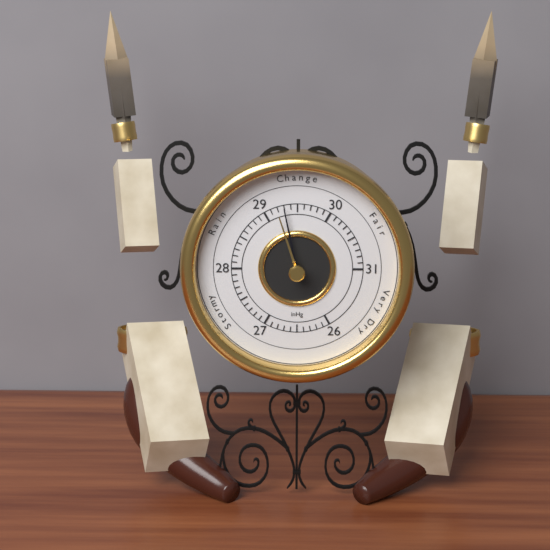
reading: 29.3 inHg
